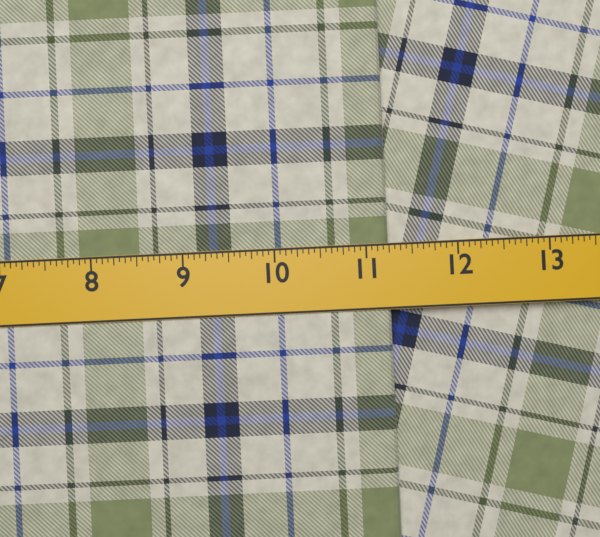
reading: 11.2500 in
